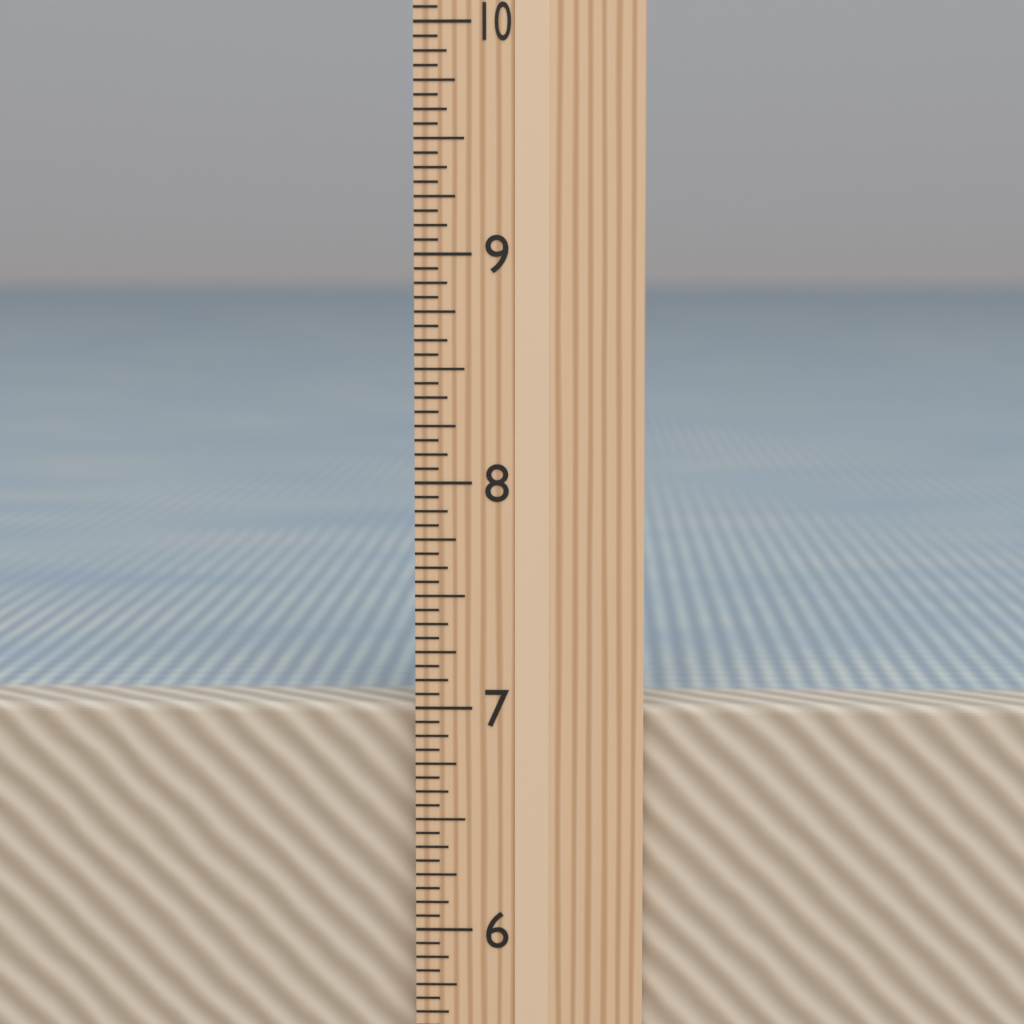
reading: 7.0000 in
